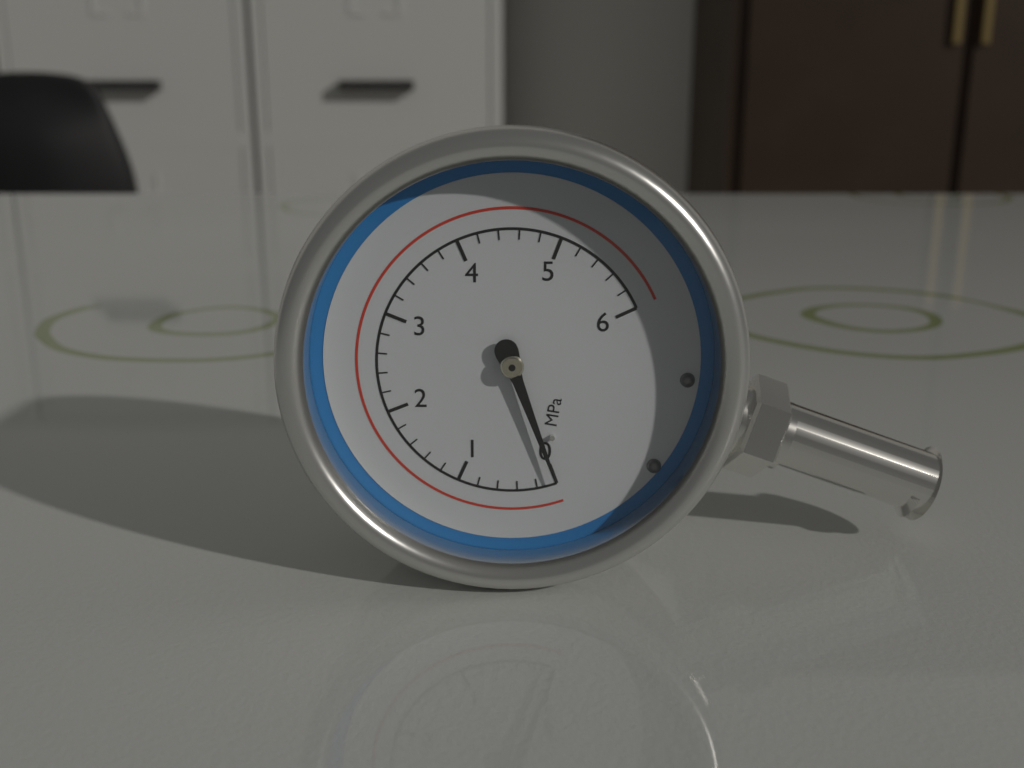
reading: 0.0 MPa
